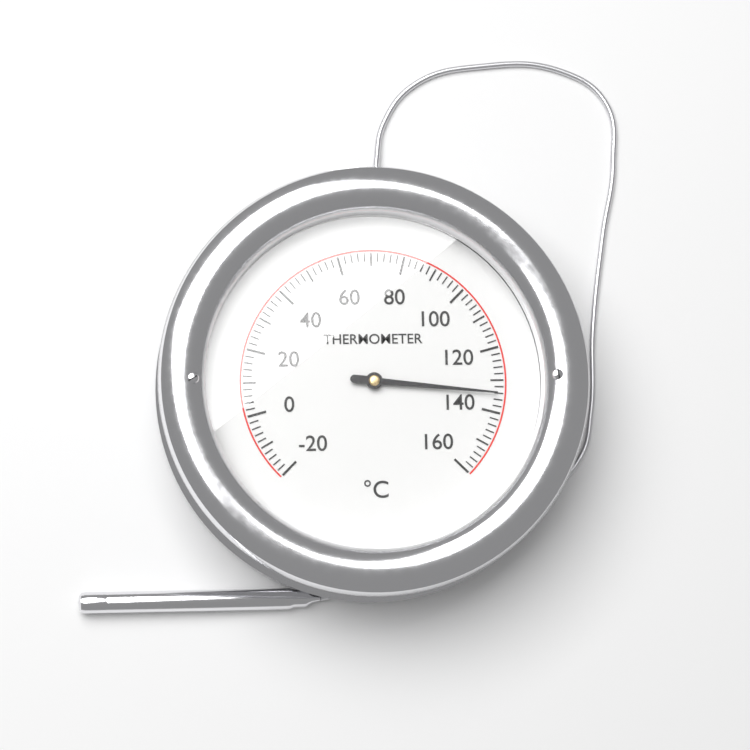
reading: 134 °C
